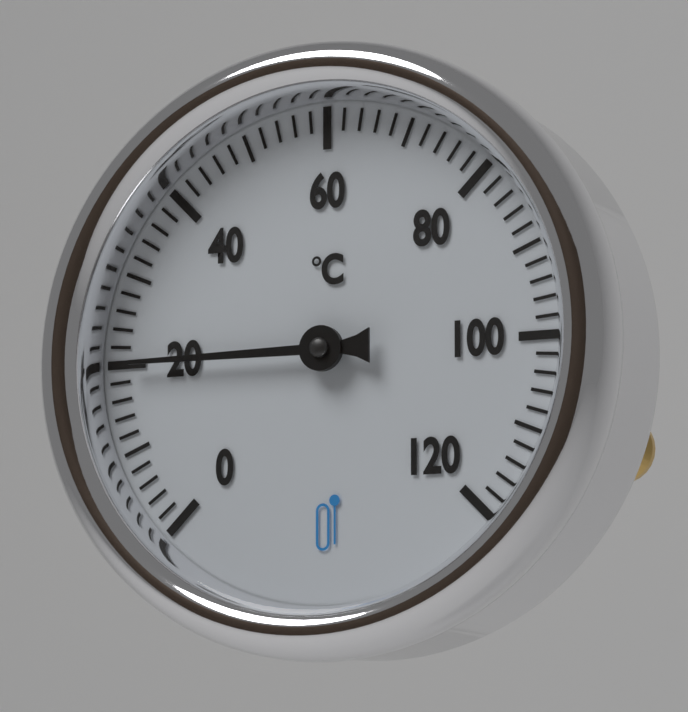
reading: 20 °C
